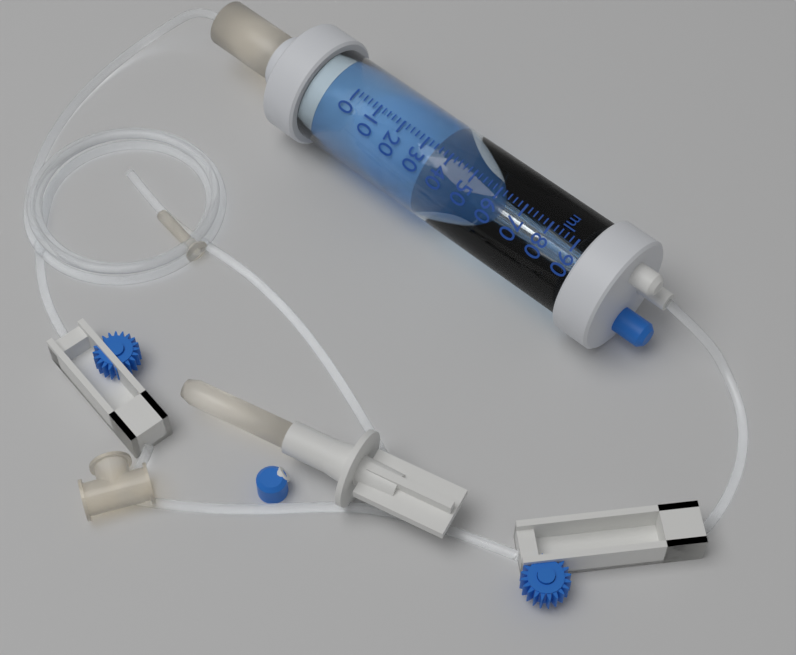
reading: 34 ml
